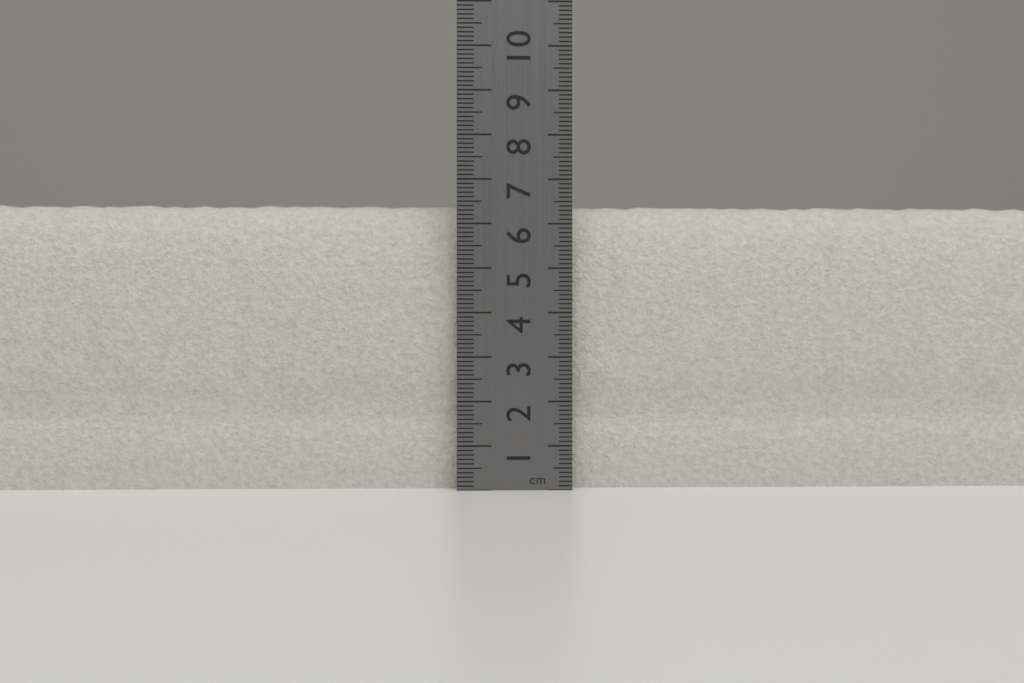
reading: 6.5 cm
